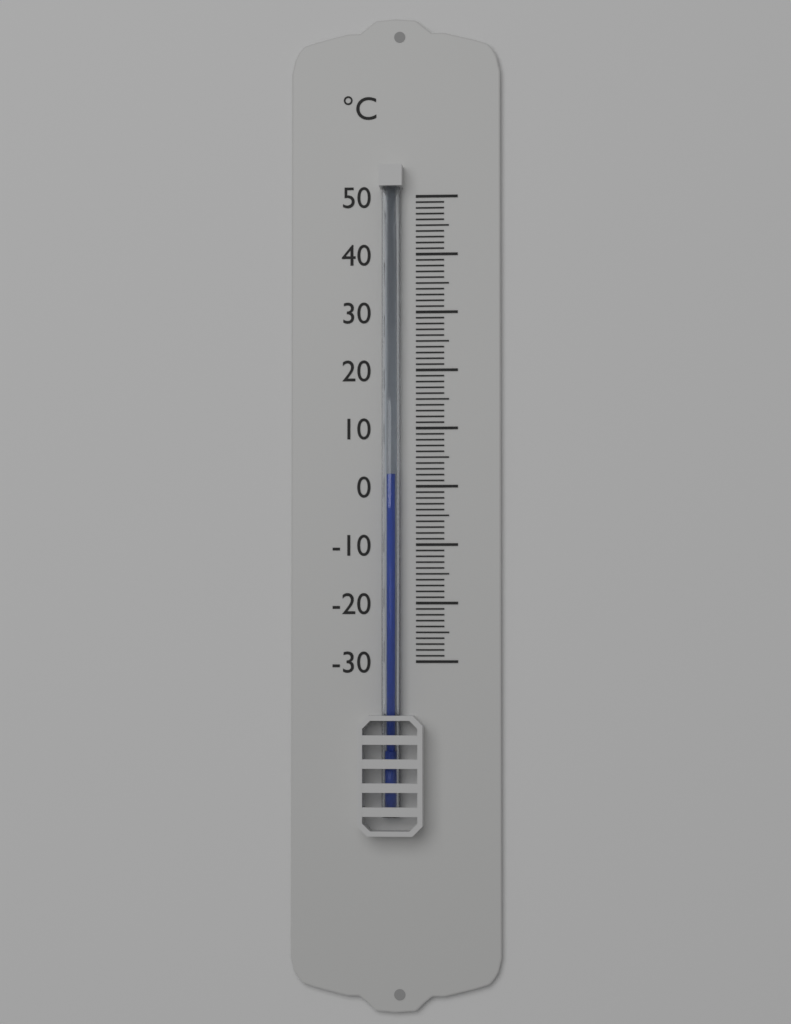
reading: 2 °C
